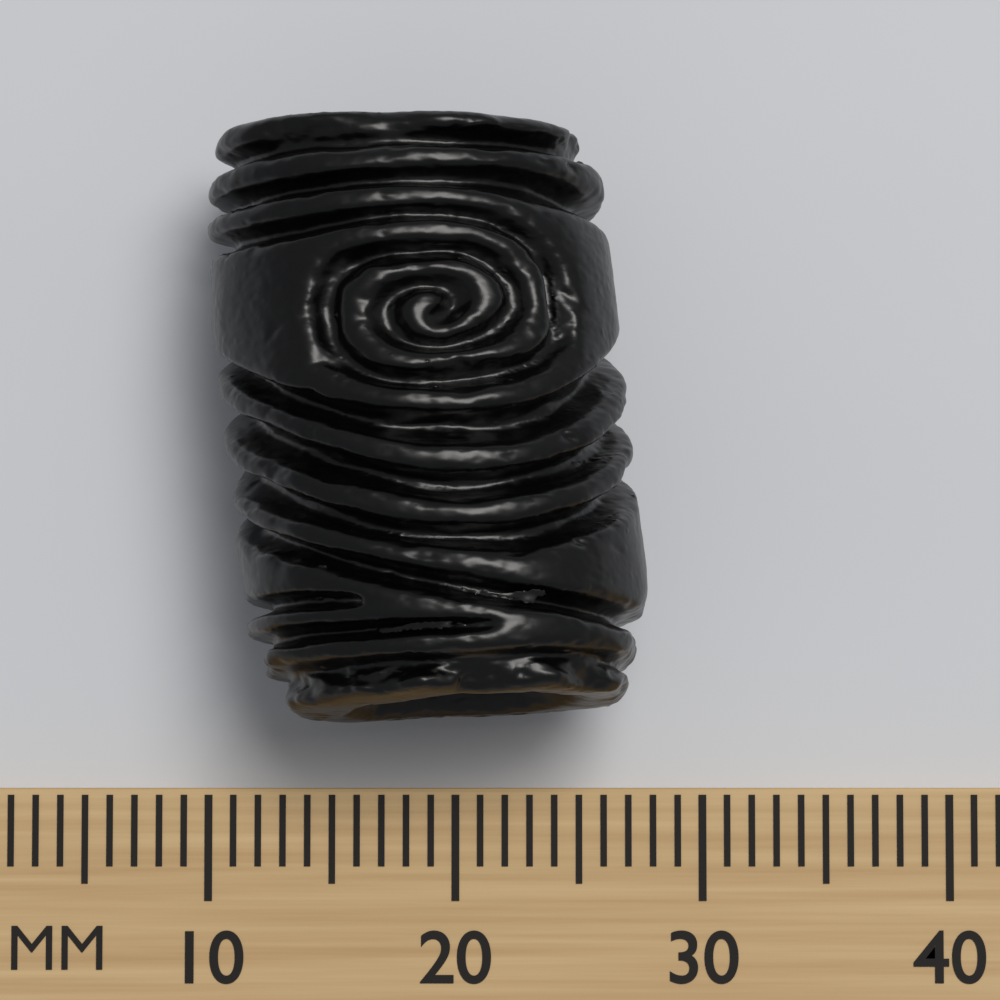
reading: 27.7 mm
